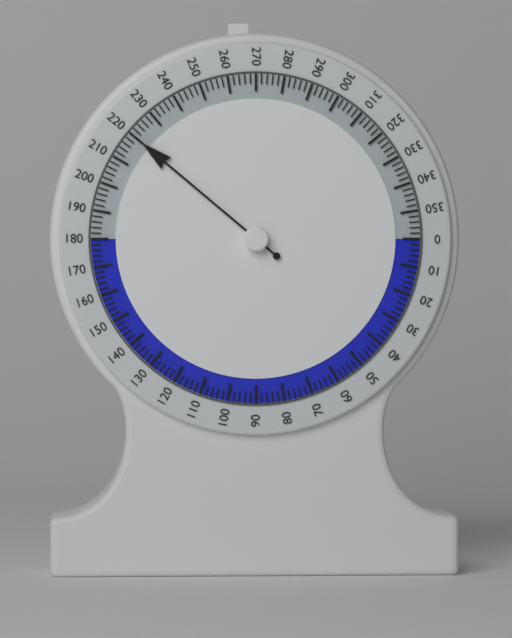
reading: 220 (no unit)
